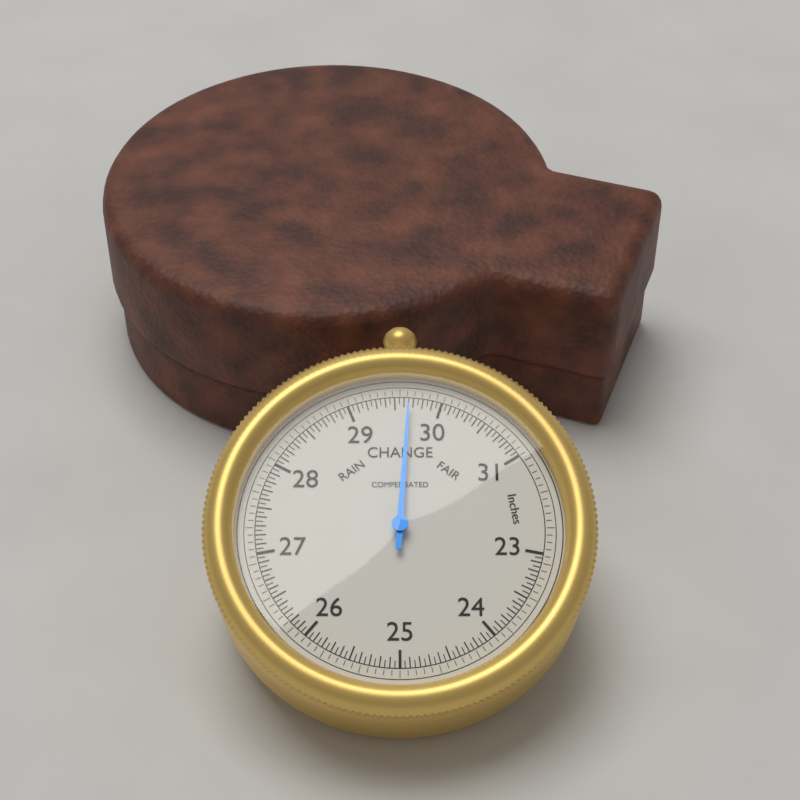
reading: 29.65 inches
